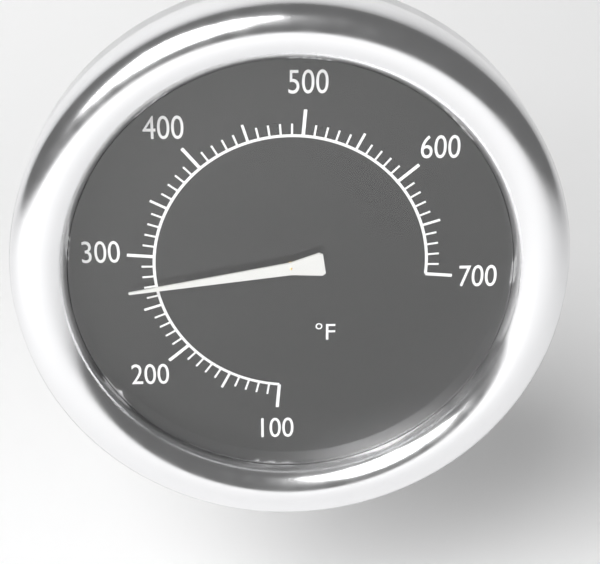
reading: 270 °F
